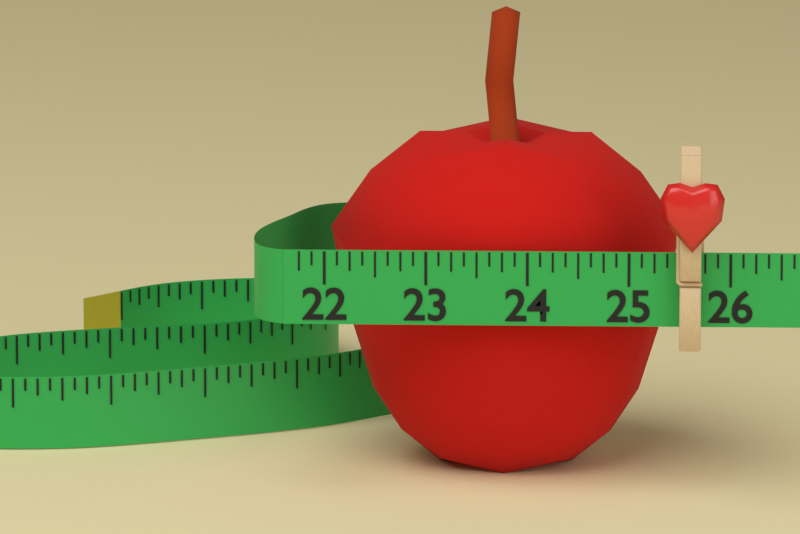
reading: 25.500 (no unit)
